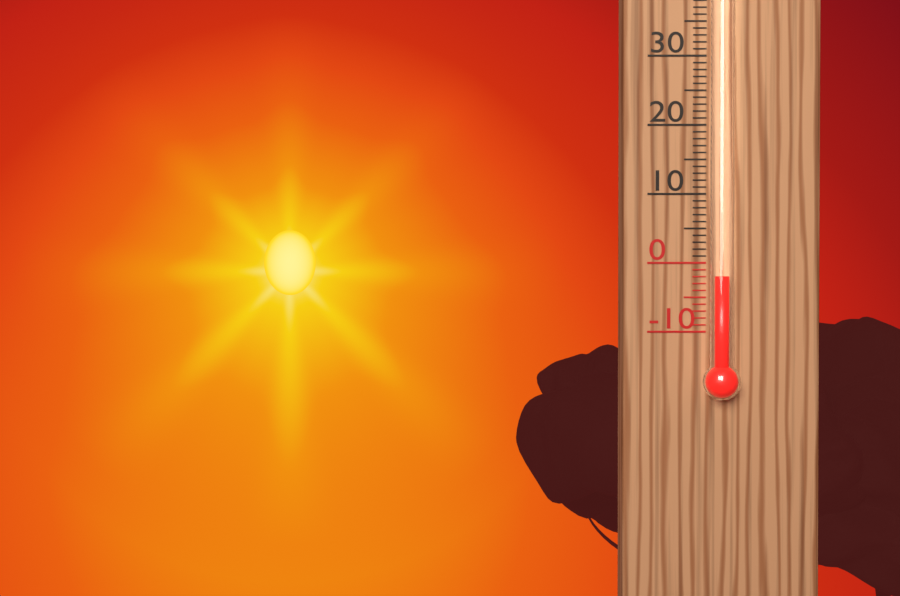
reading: -2 °C
